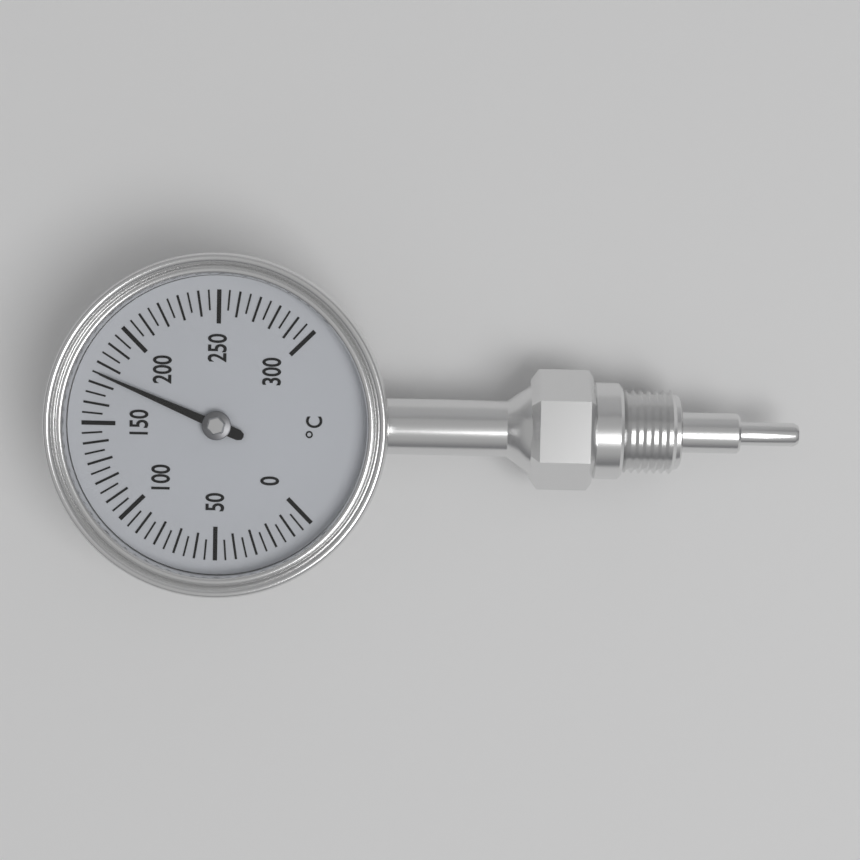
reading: 175 °C
